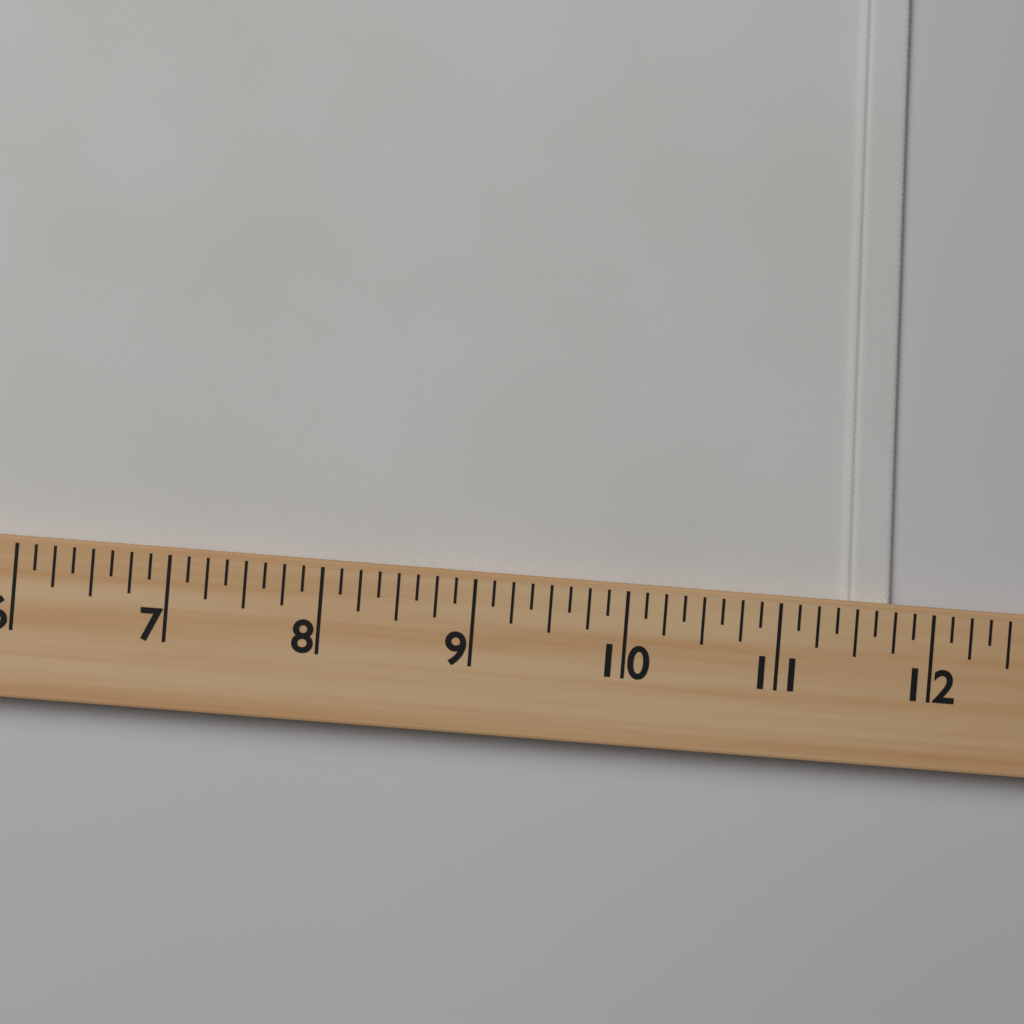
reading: 11.750 (no unit)
